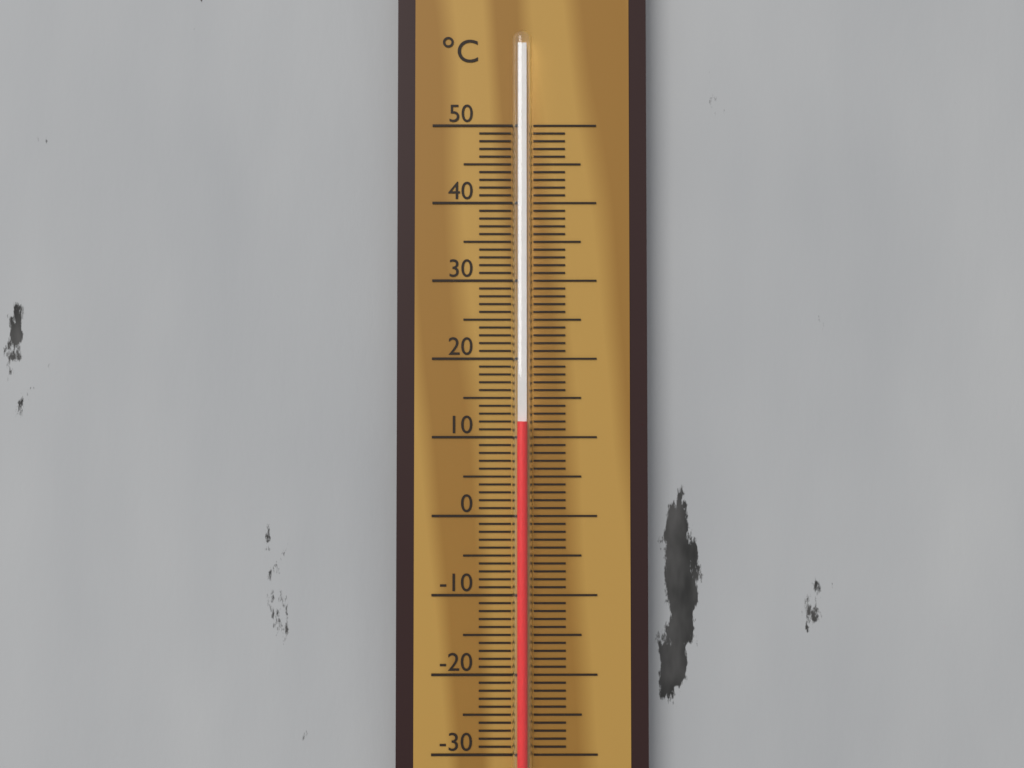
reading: 12 °C
